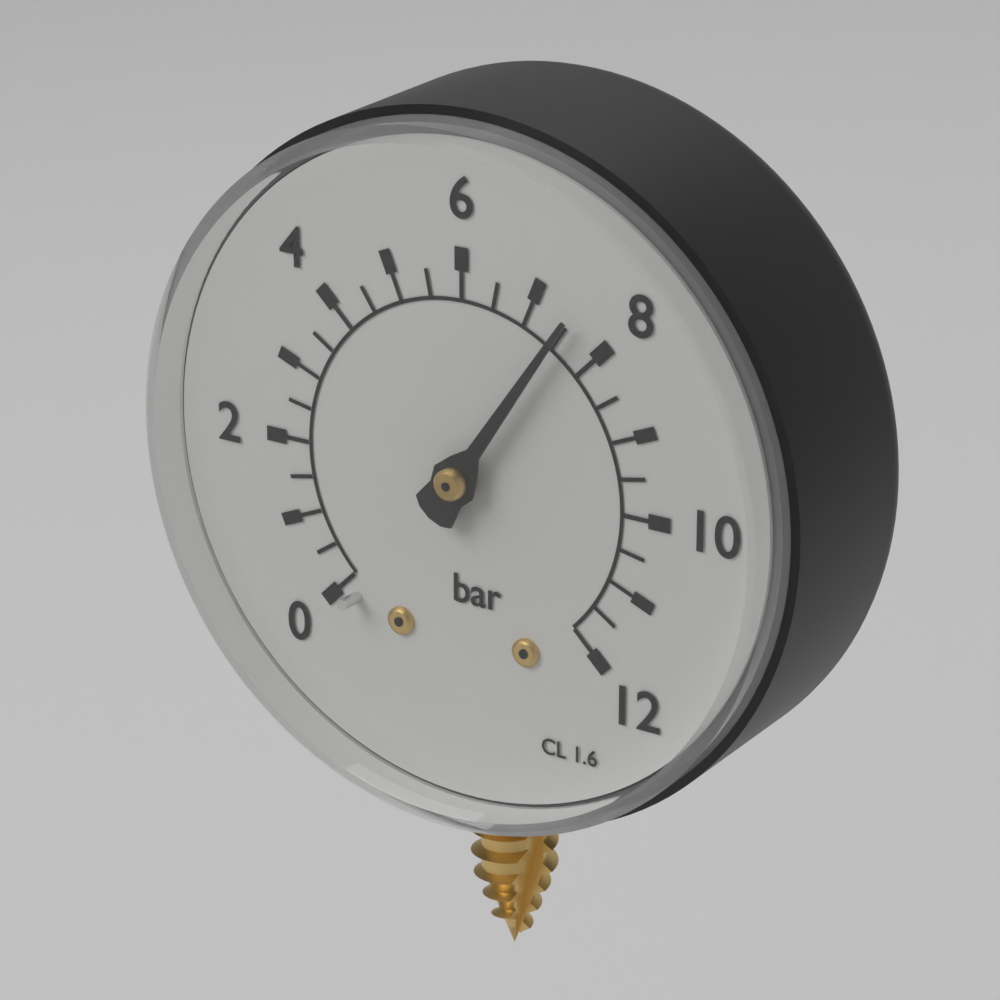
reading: 7.5 bar
